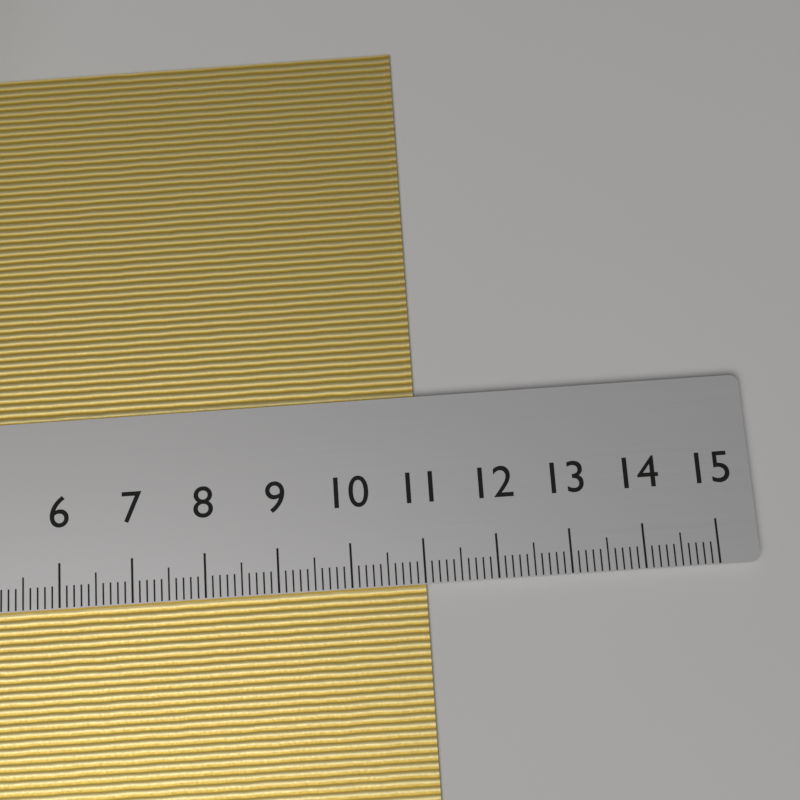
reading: 11.0 cm
